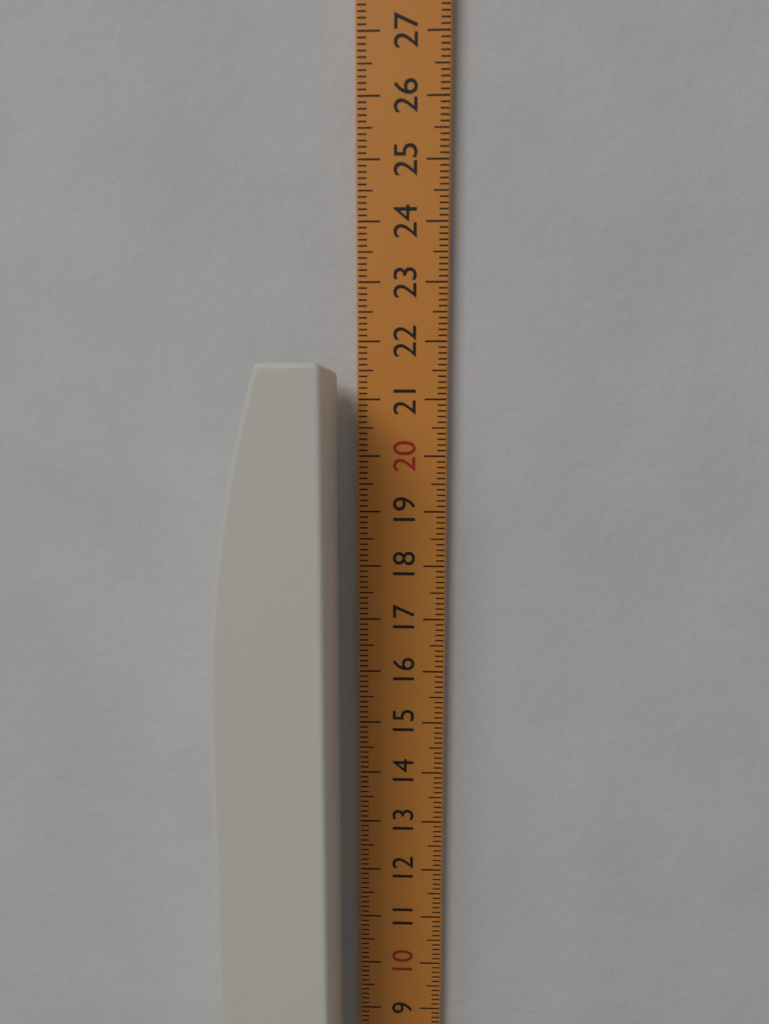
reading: 21.5 cm
